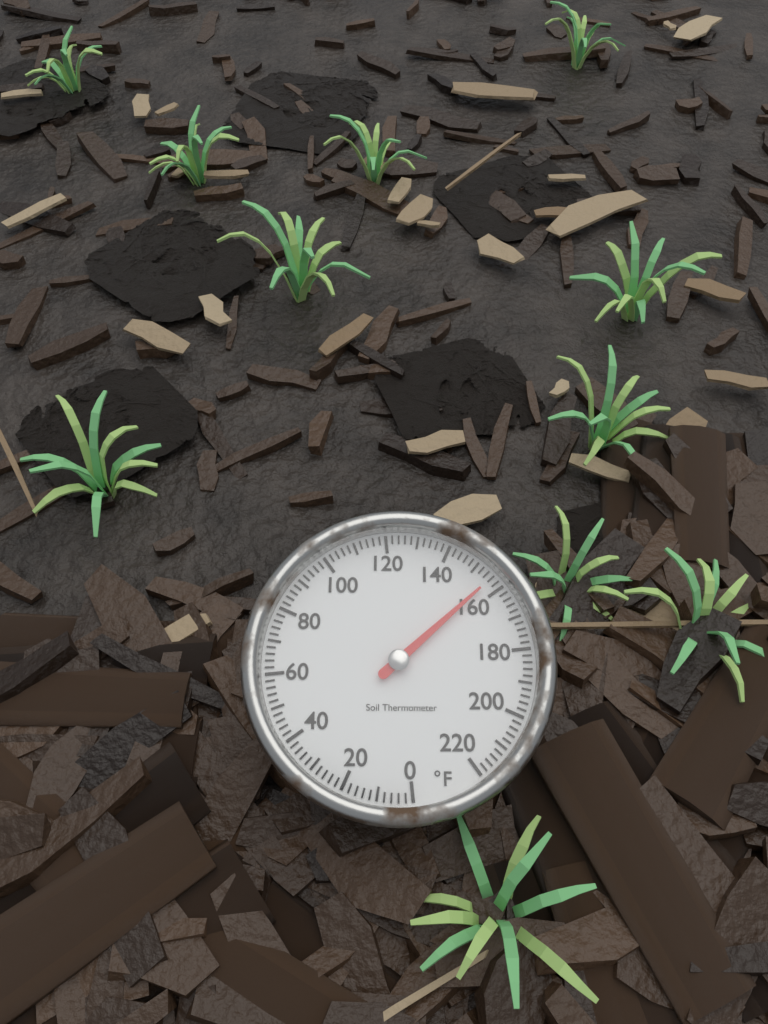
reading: 156 °F
